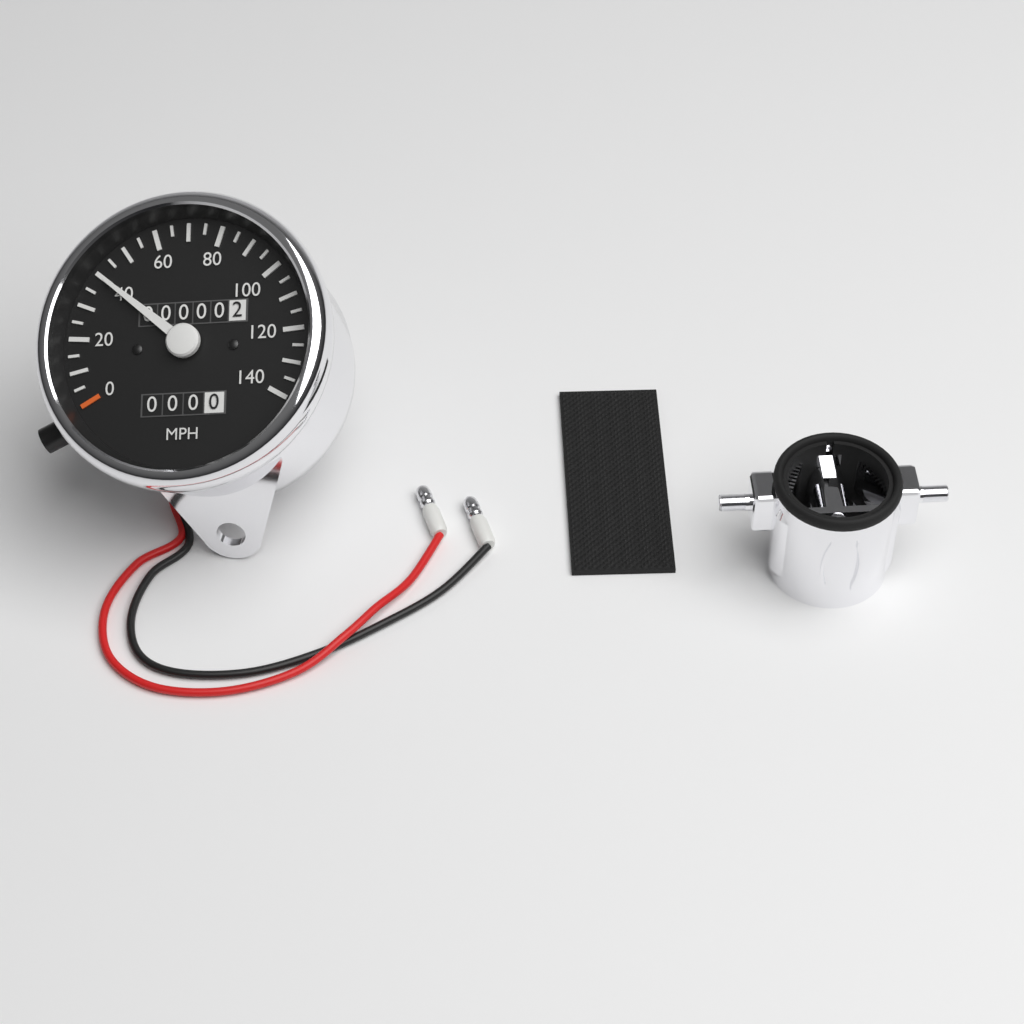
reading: 40 MPH
